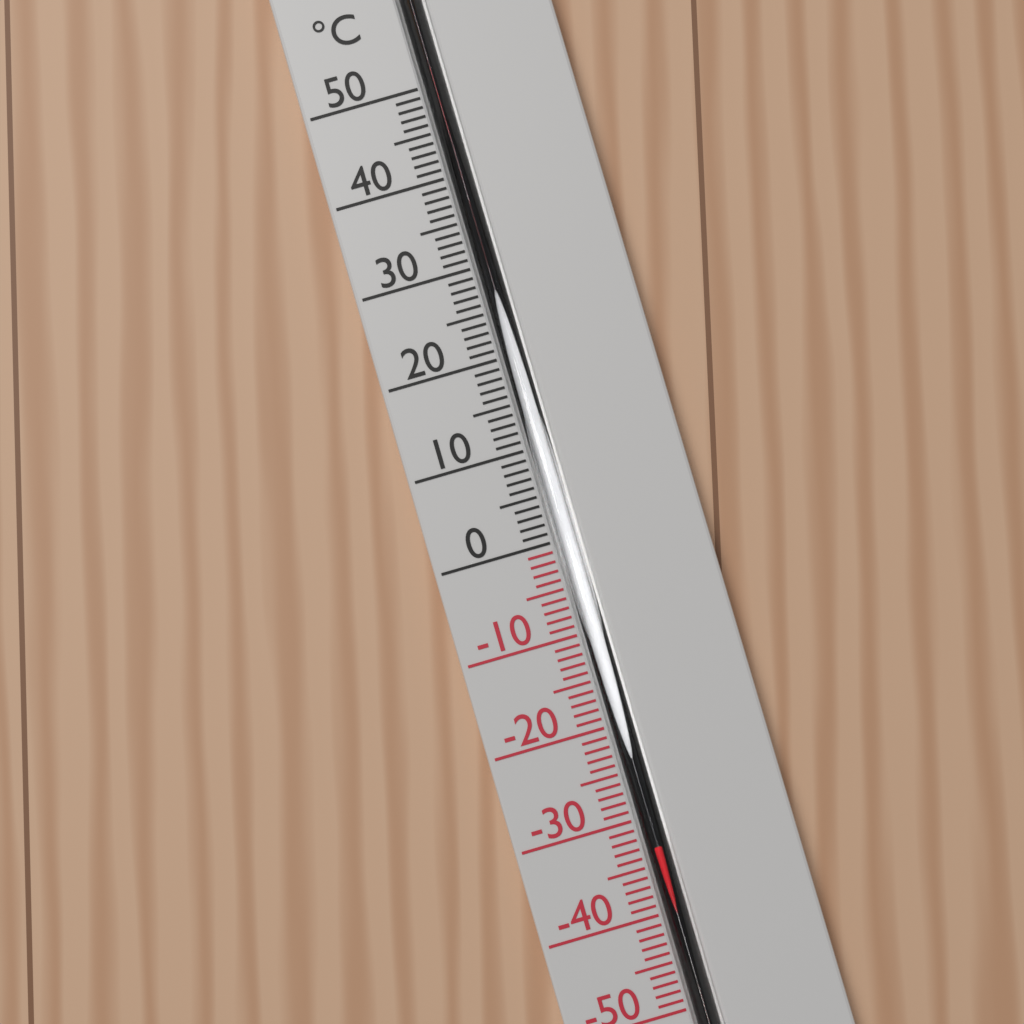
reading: -33 °C
